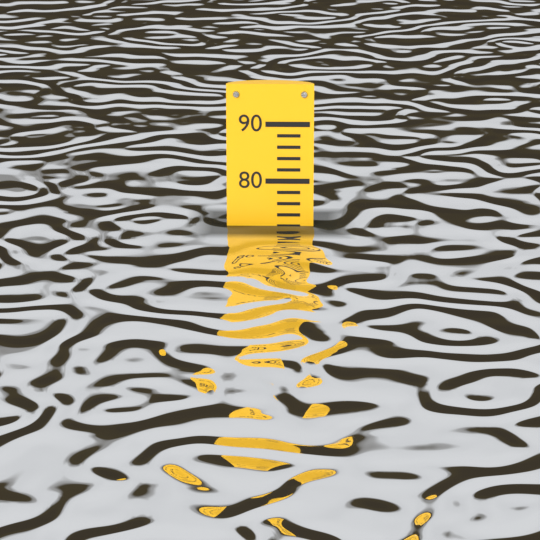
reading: 72 (no unit)
